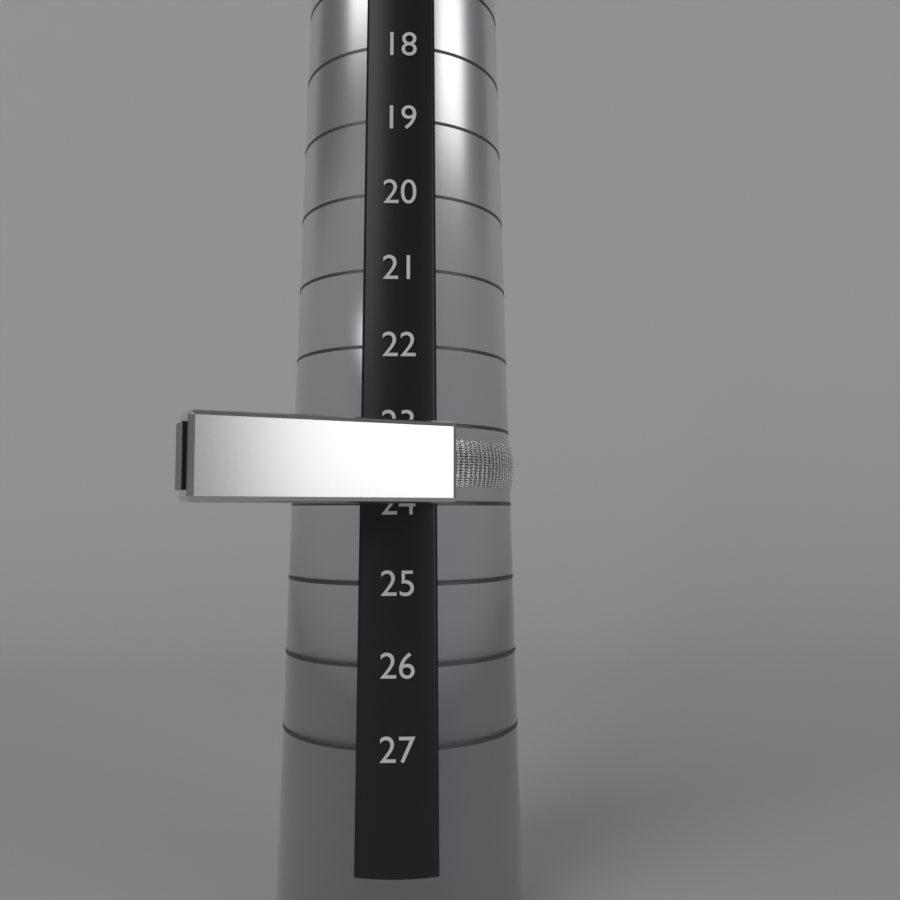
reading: 24 (no unit)
